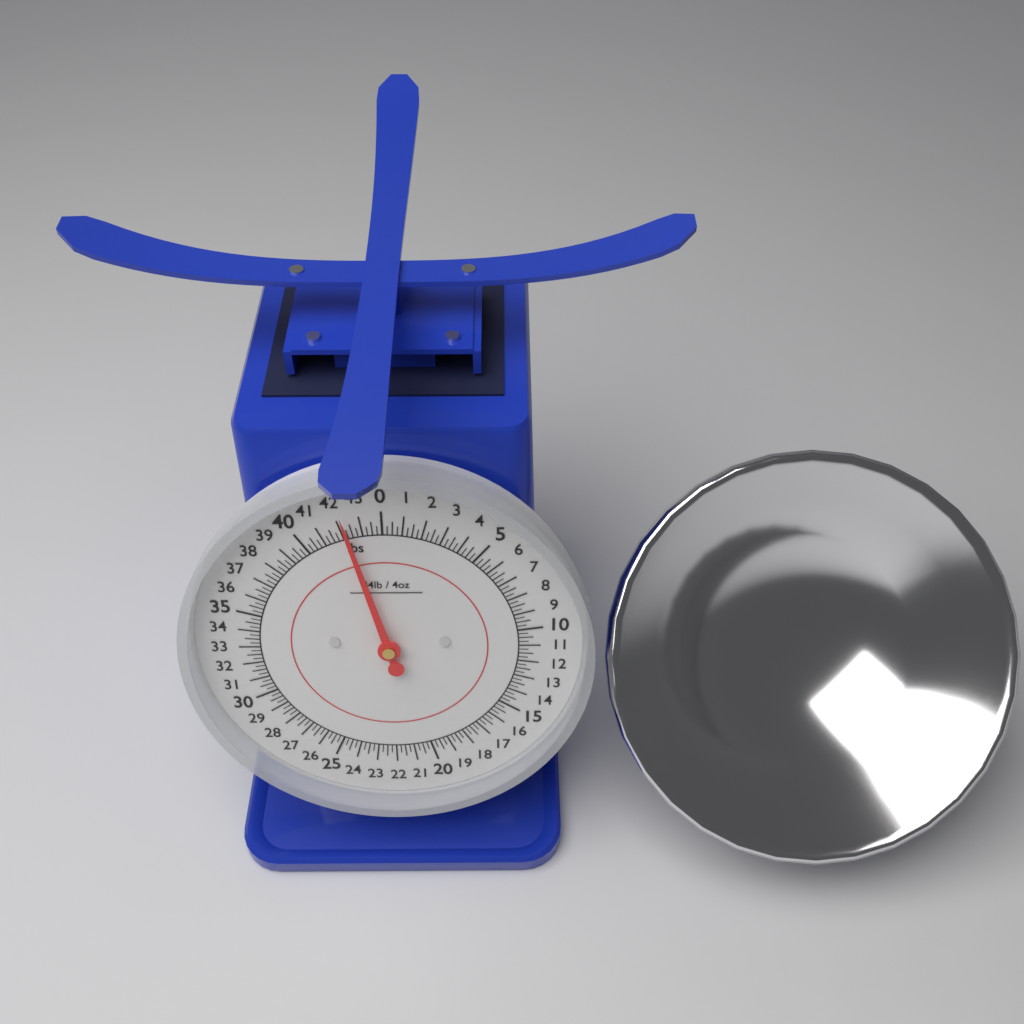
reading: 42.25 lbs
